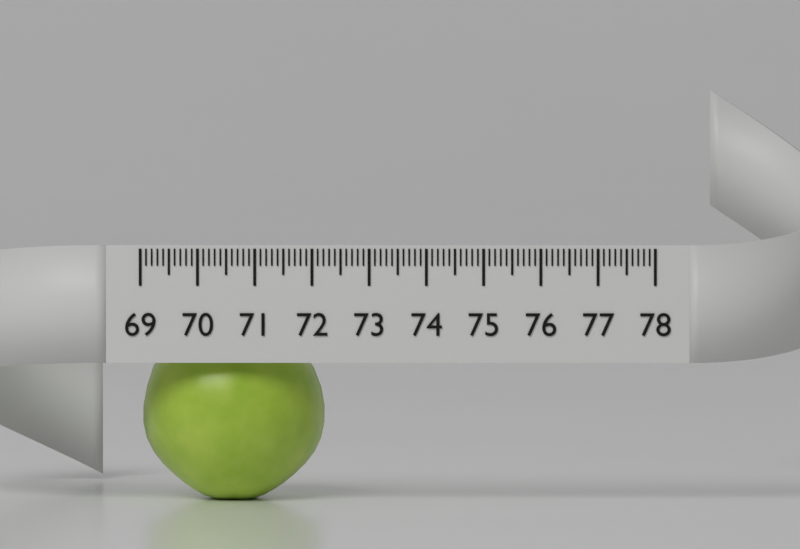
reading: 72.2 (no unit)
